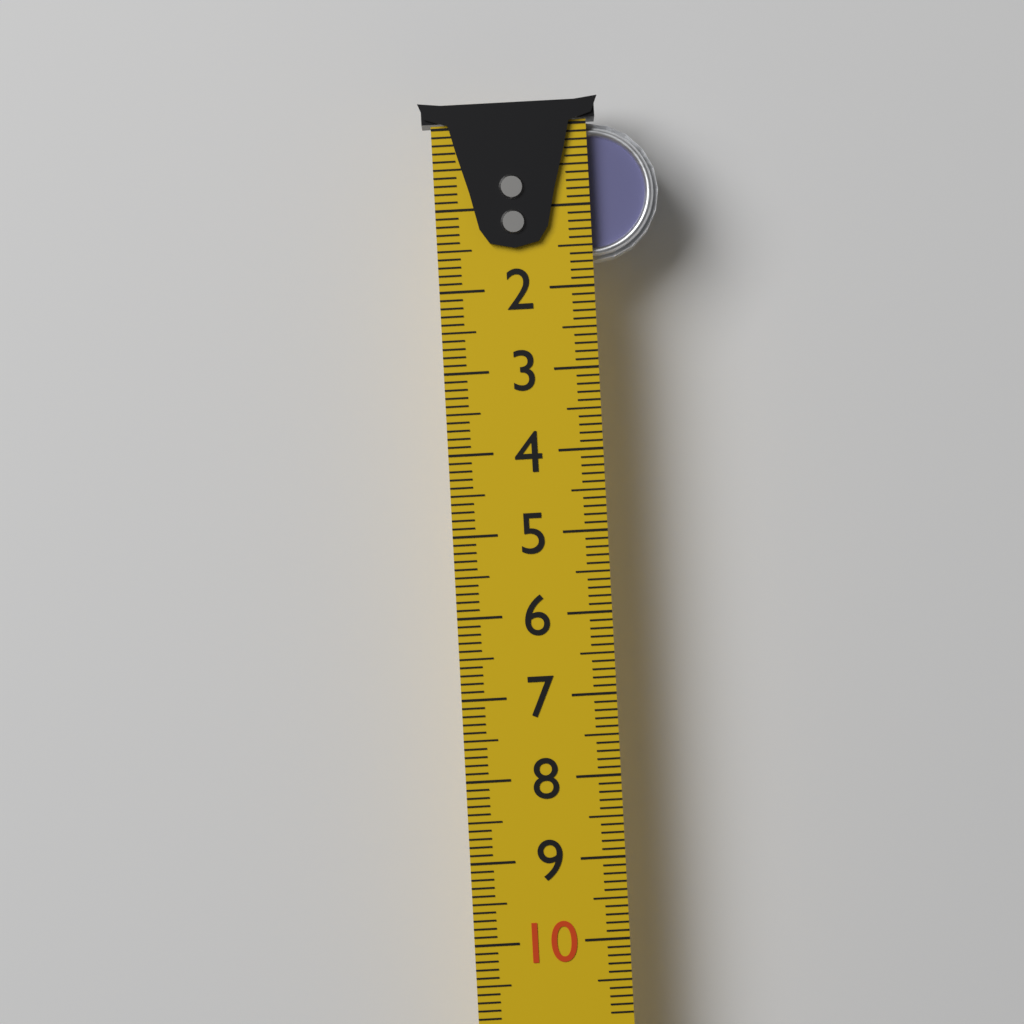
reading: 1.7 cm
